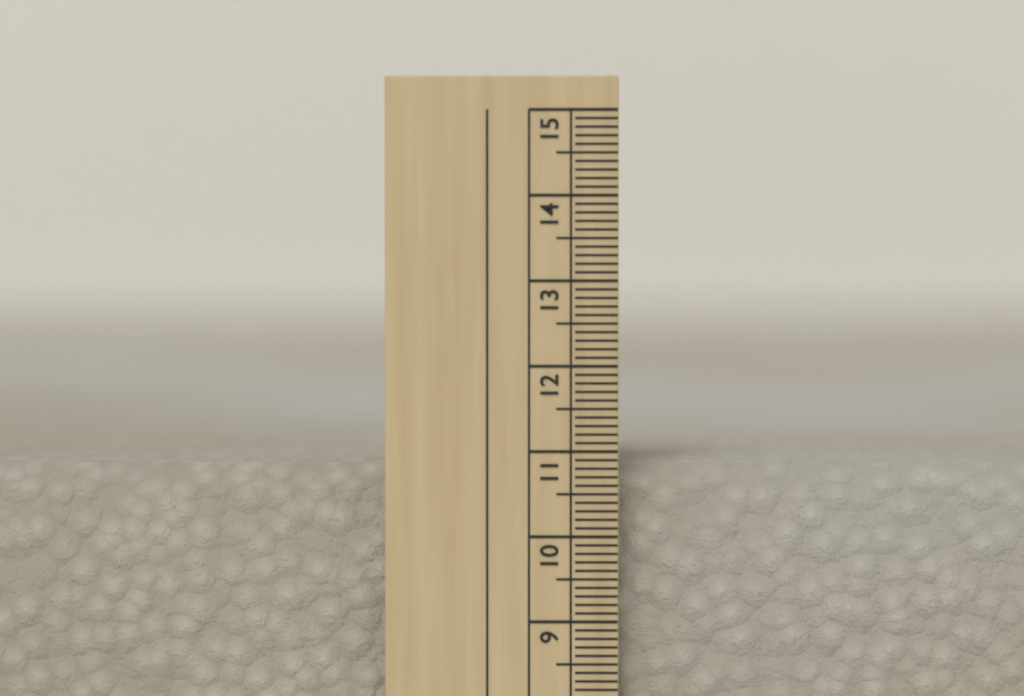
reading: 10.8 cm
